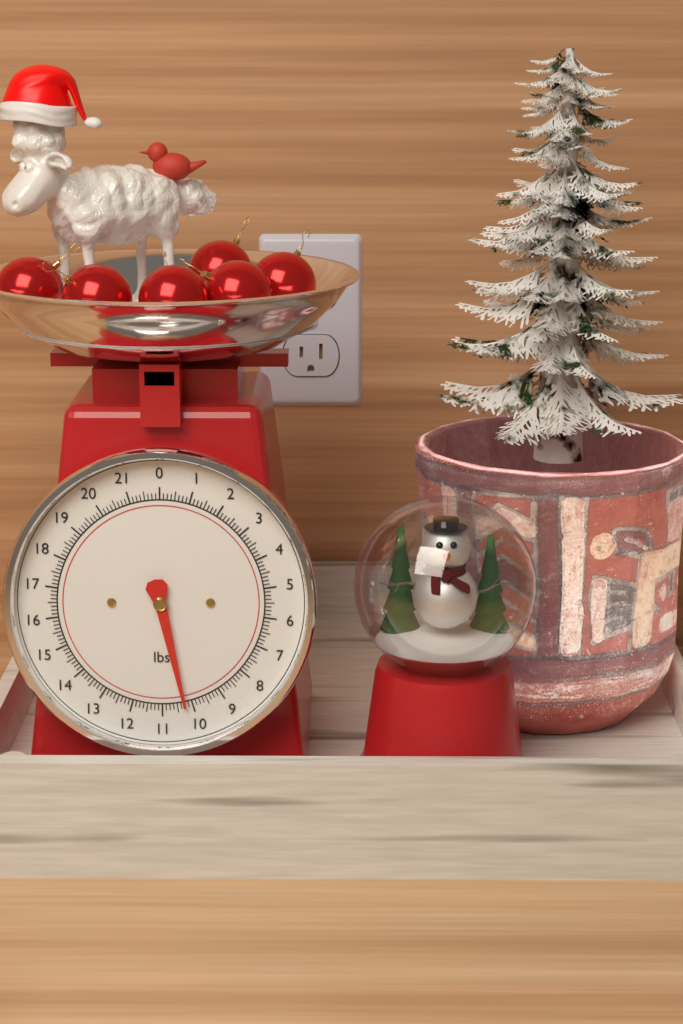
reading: 10.250 lbs
